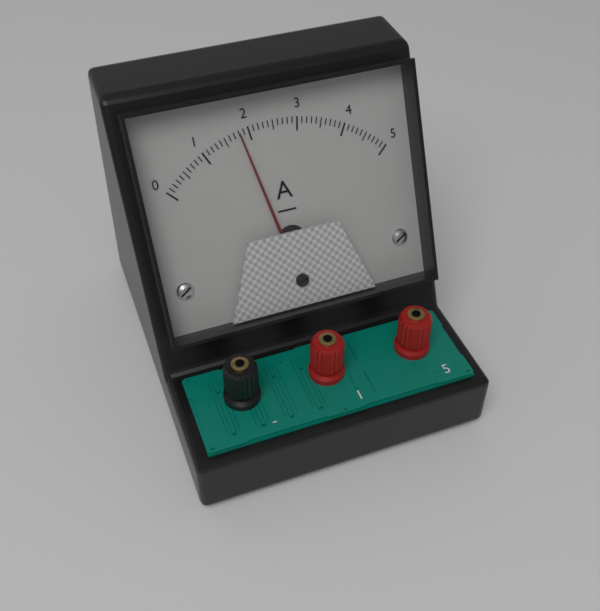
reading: 1.8 A
